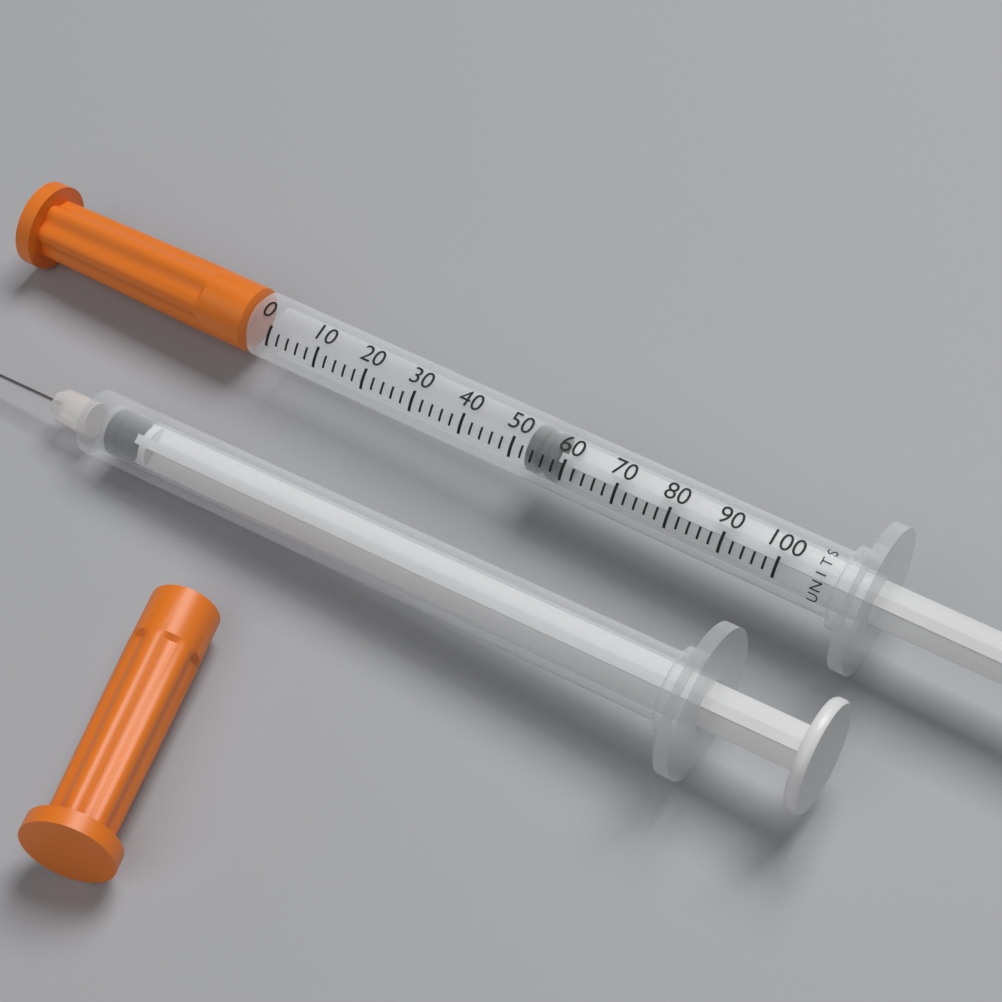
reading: 52 units
